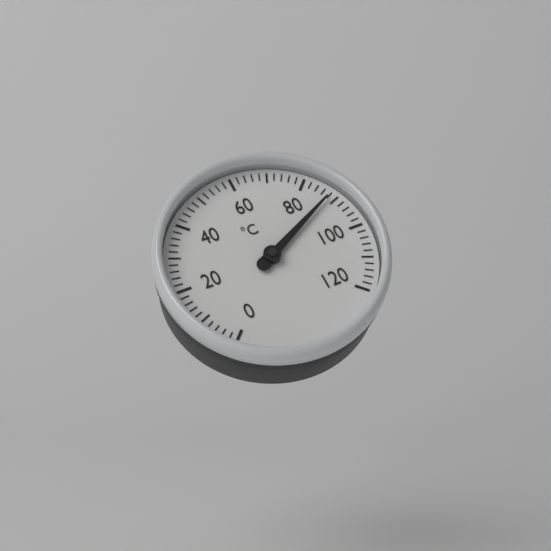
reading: 88 °C
